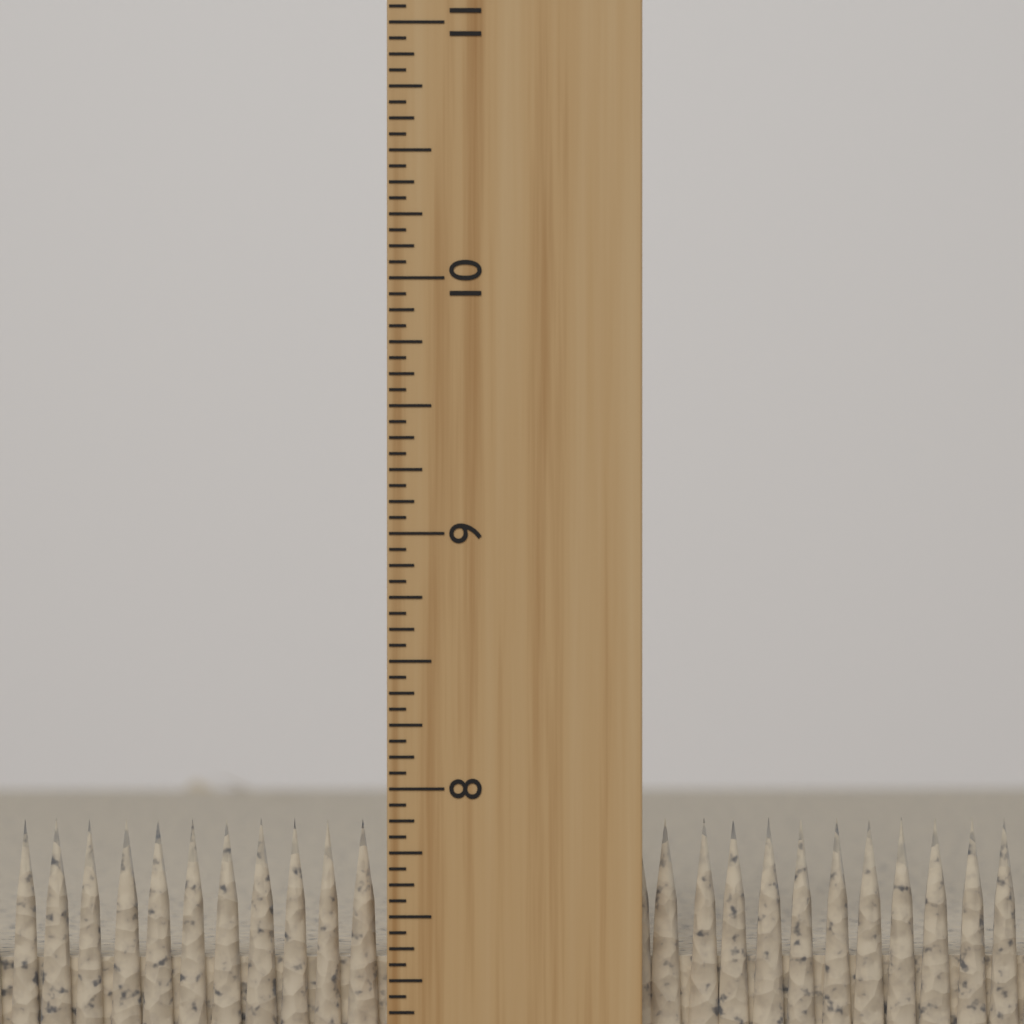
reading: 7.8750 inch
